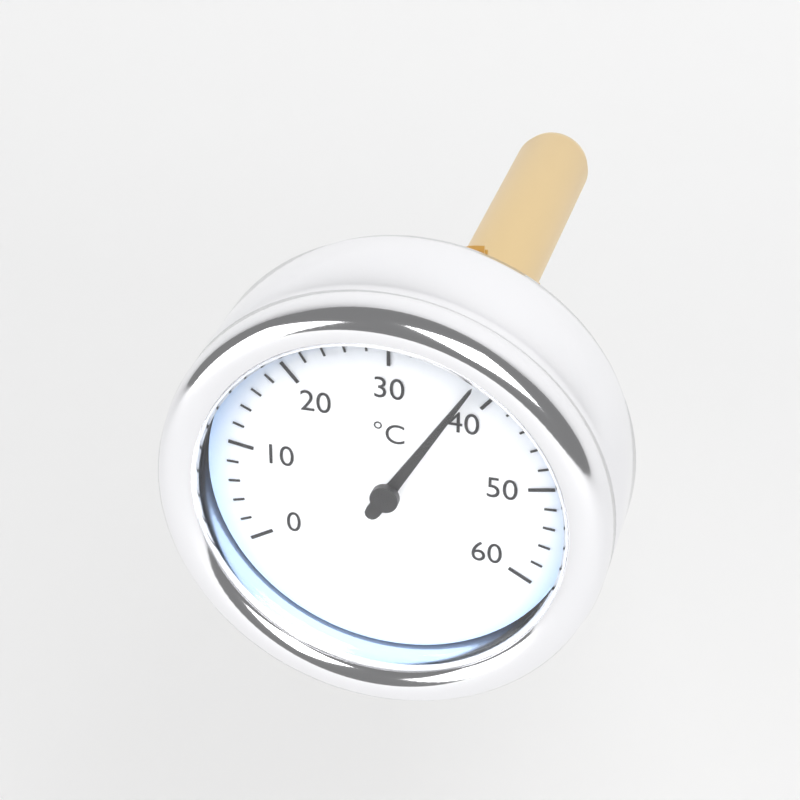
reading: 38 °C
